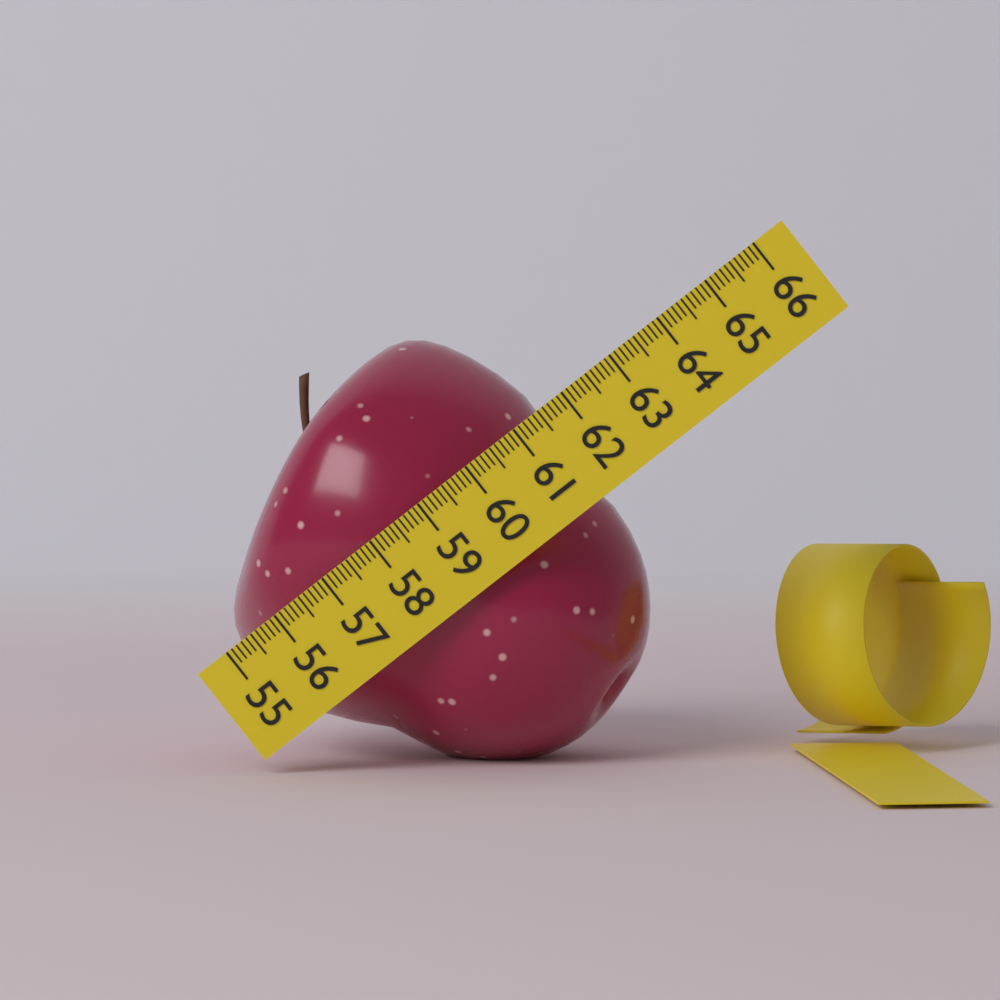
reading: 61.4 (no unit)
